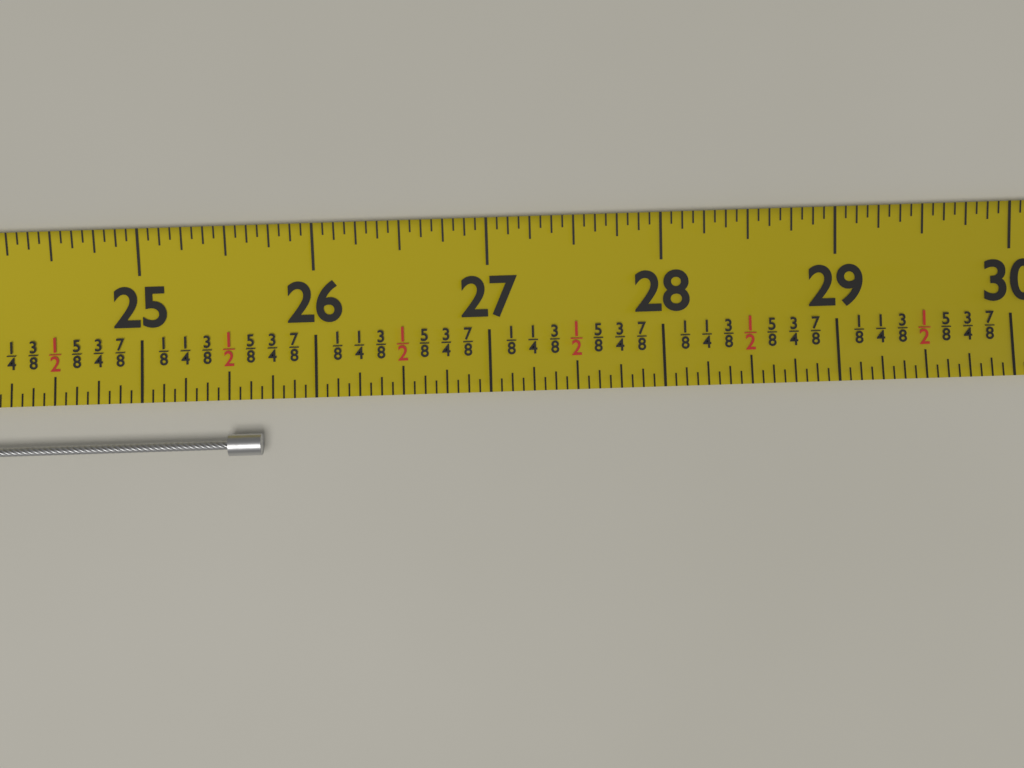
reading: 25.6875 (no unit)
